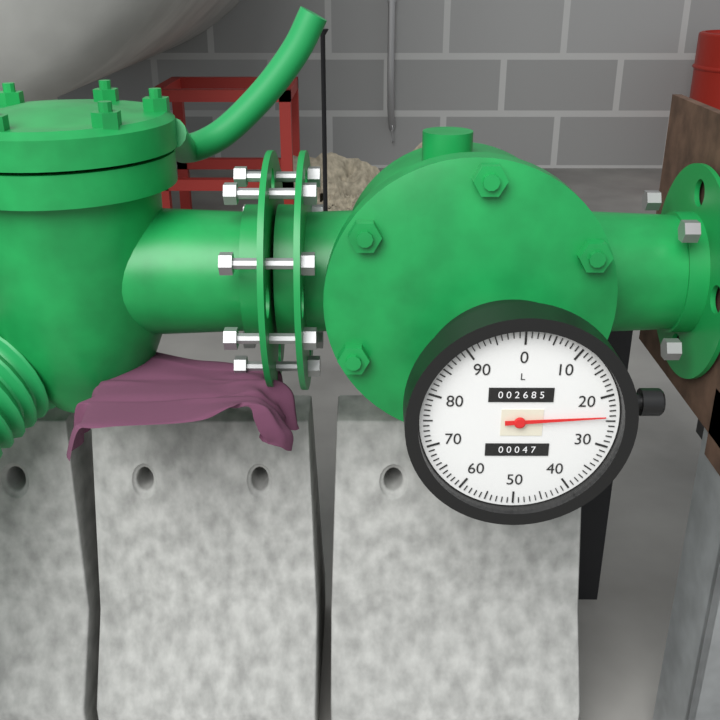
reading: 24 L
